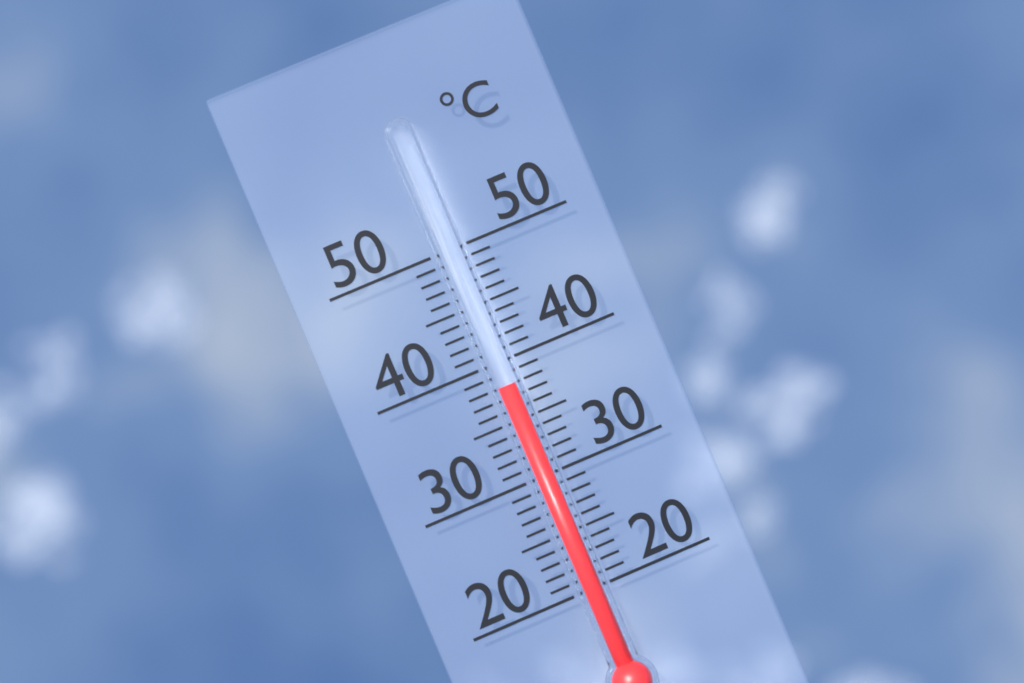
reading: 38 °C
